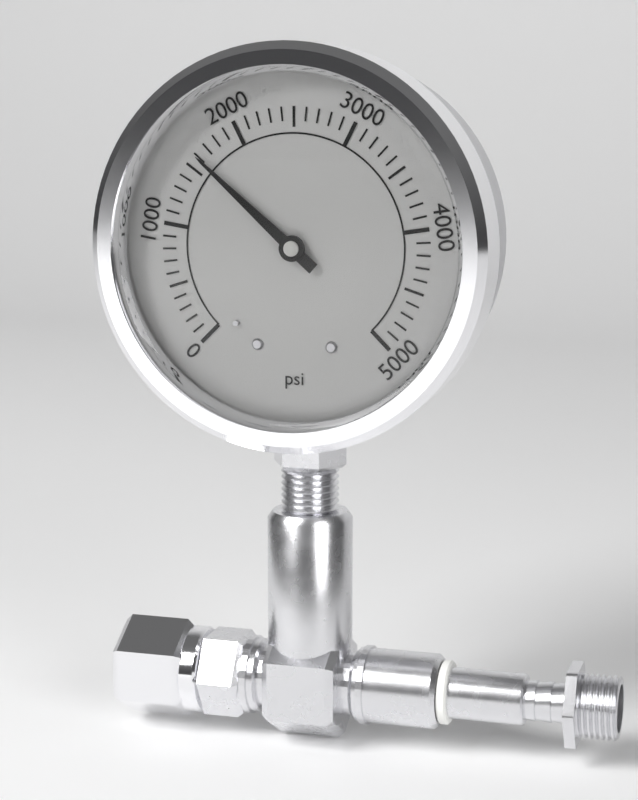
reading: 1600 psi
